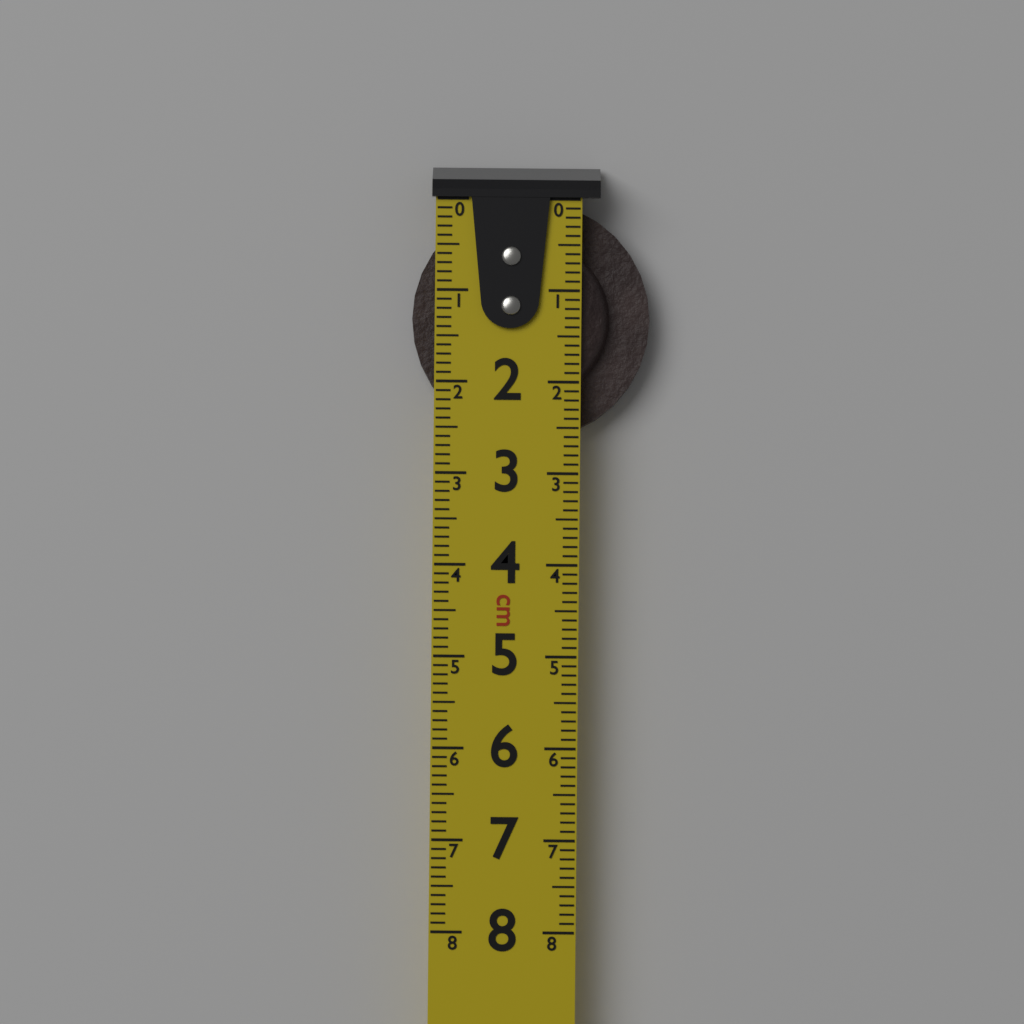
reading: 2.6 cm
